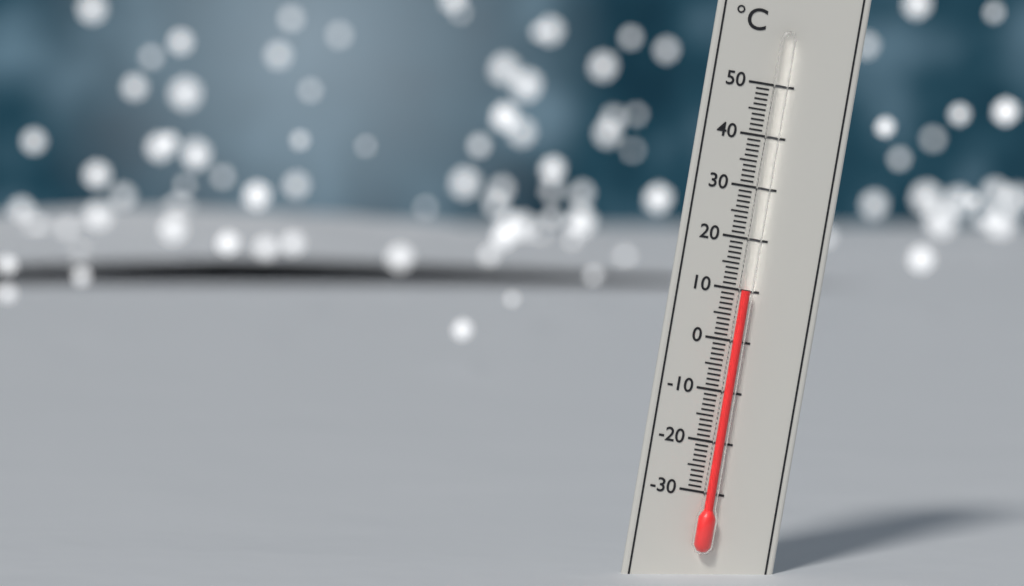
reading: 10 °C
